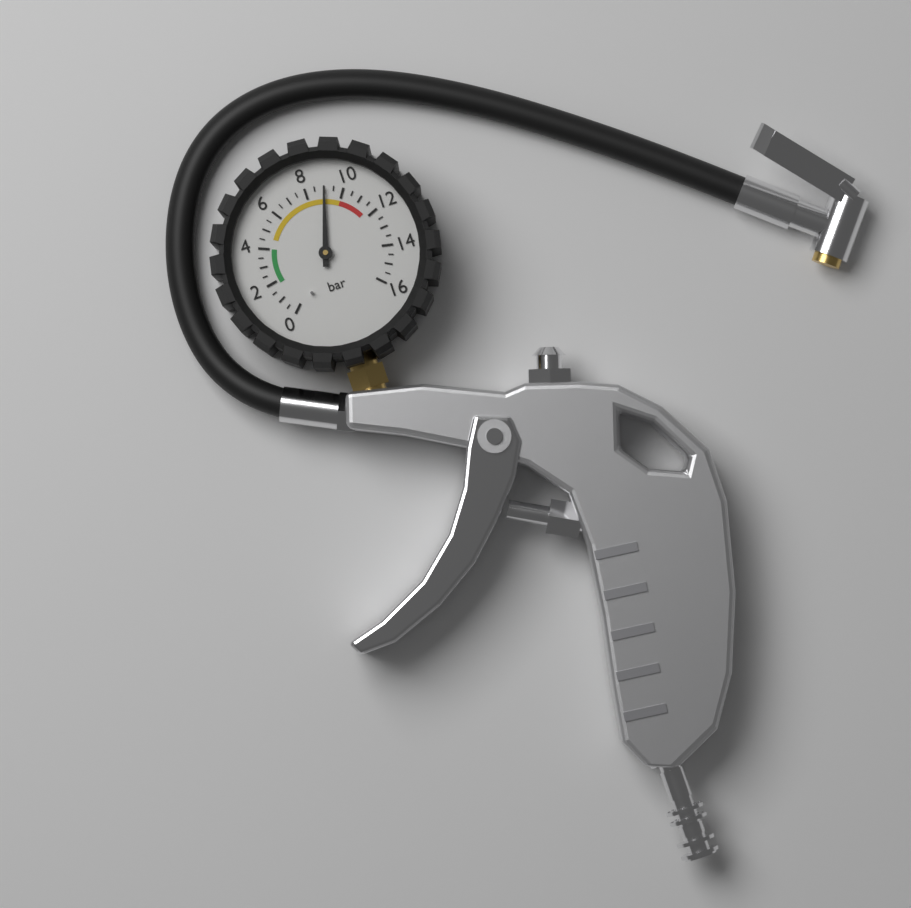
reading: 9.0 bar
